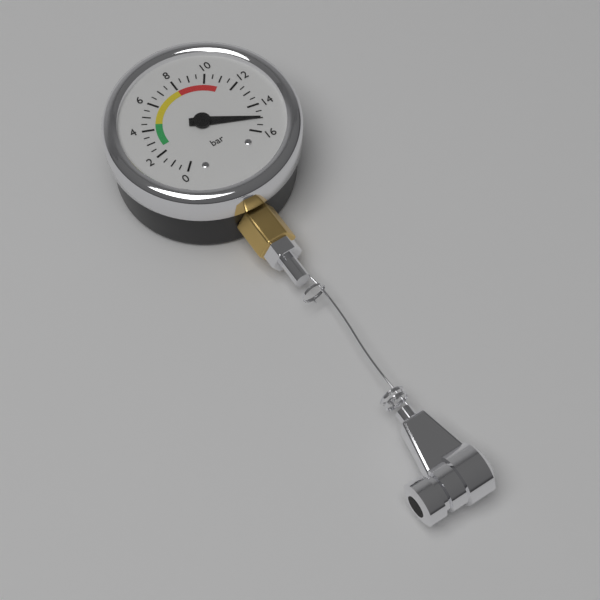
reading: 15.0 bar
